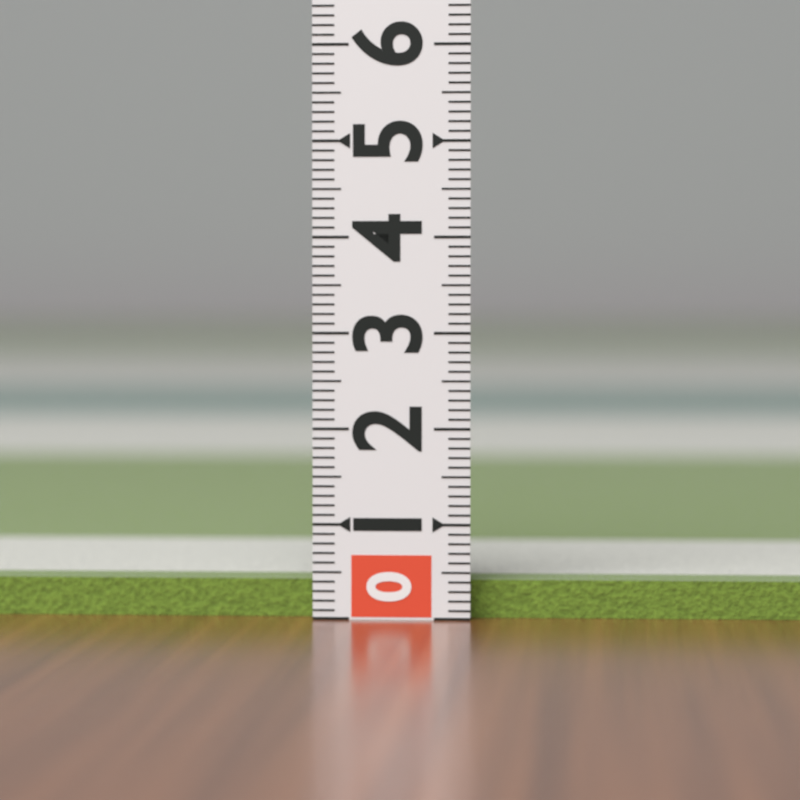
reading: 0.4 (no unit)
